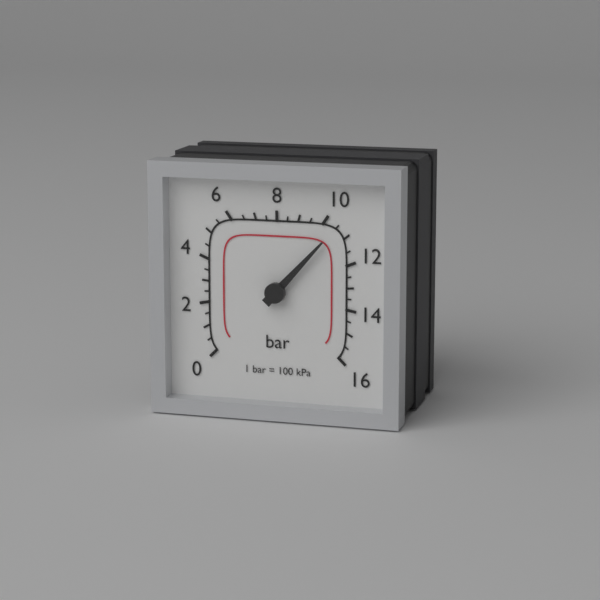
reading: 10.5 bar
